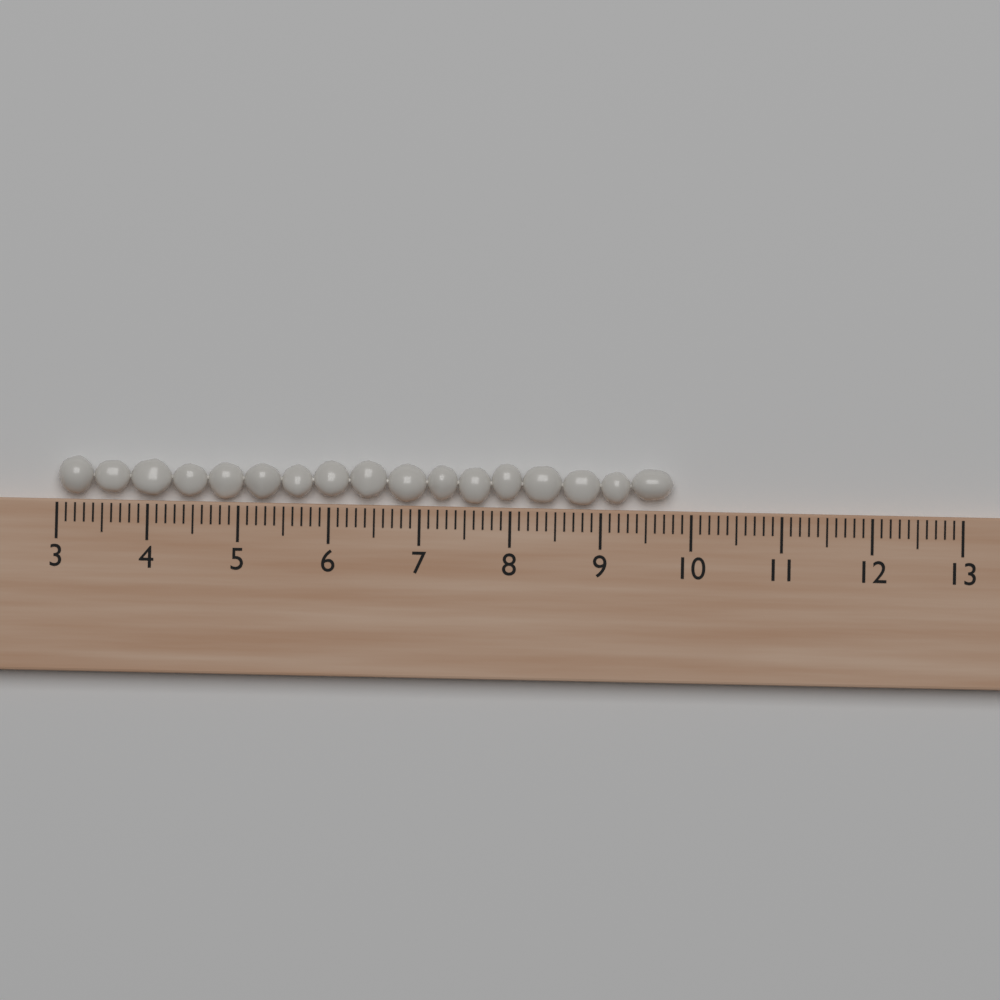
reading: 9.8 (no unit)
